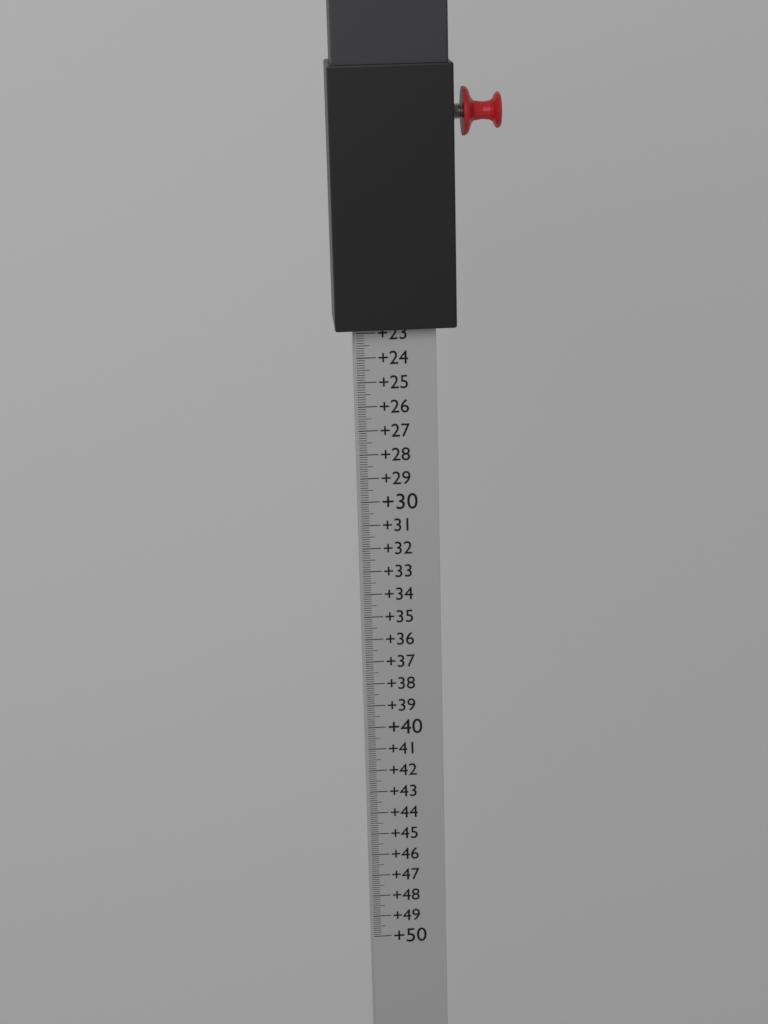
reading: 22.8 (no unit)
